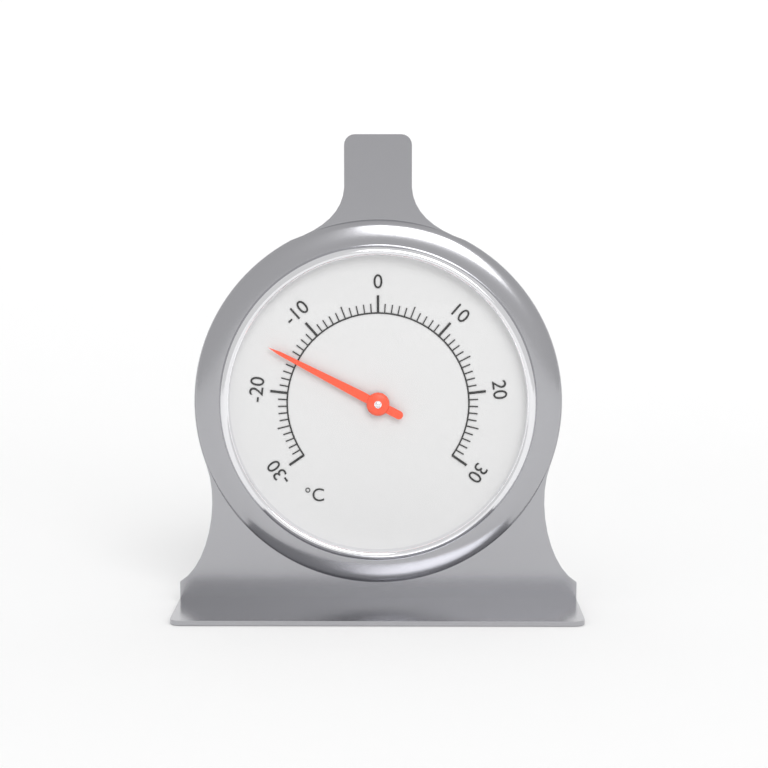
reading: -15 °C
